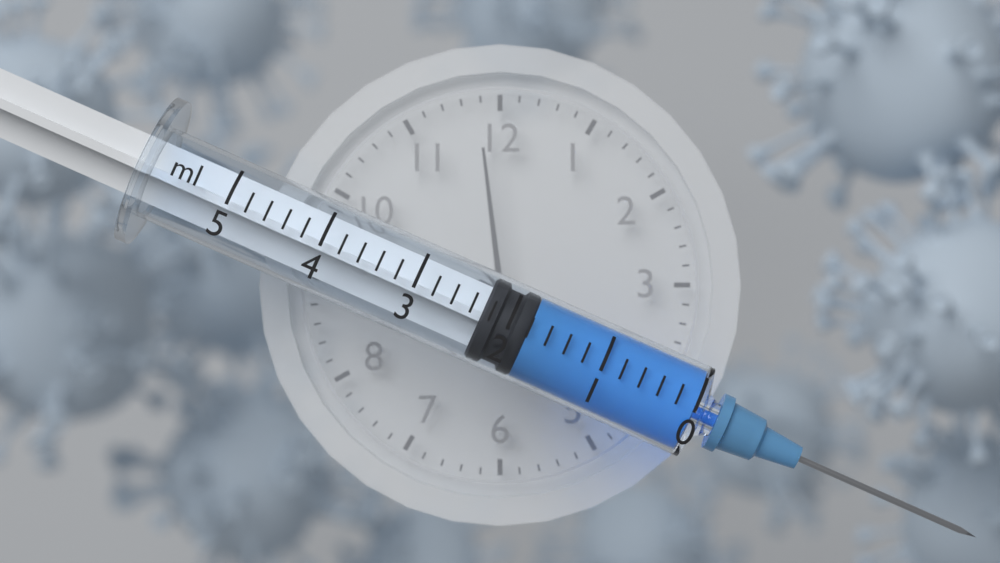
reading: 1.8 ml
